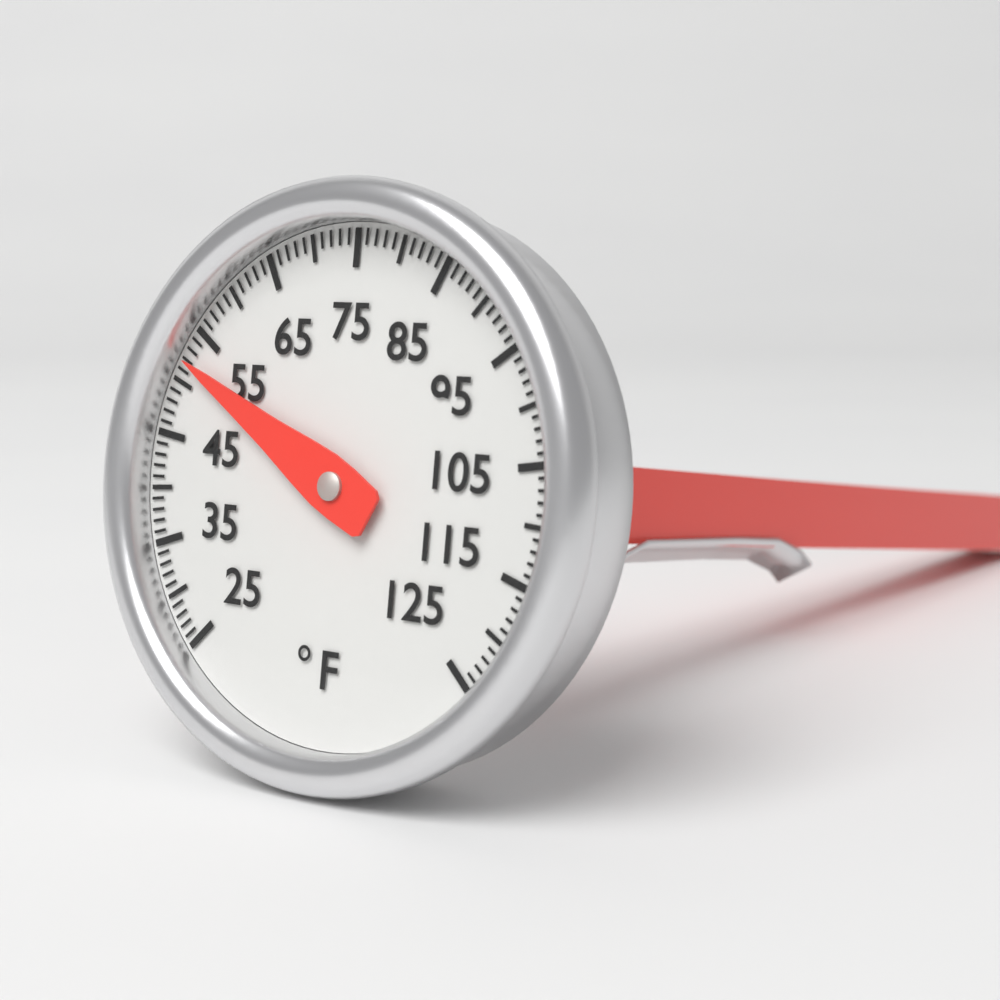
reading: 52 °F
